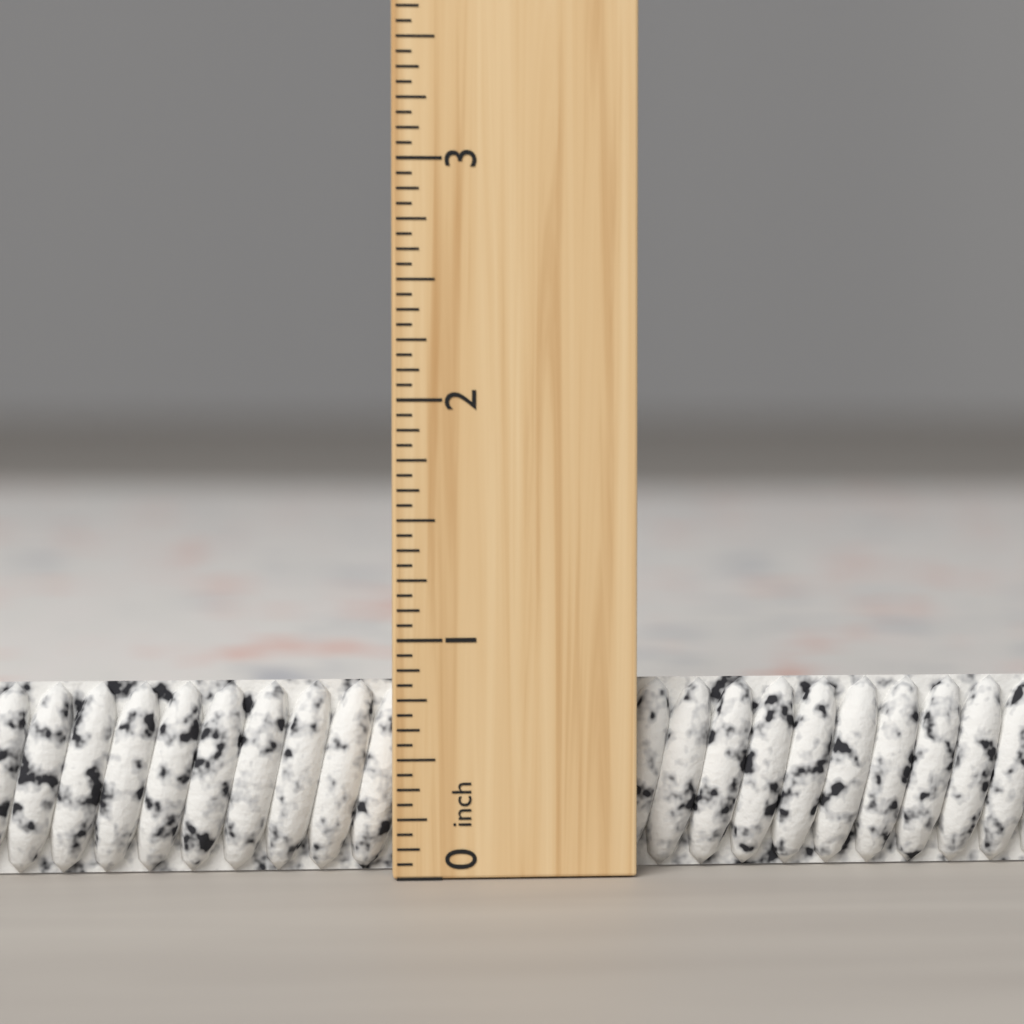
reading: 0.8125 inch
